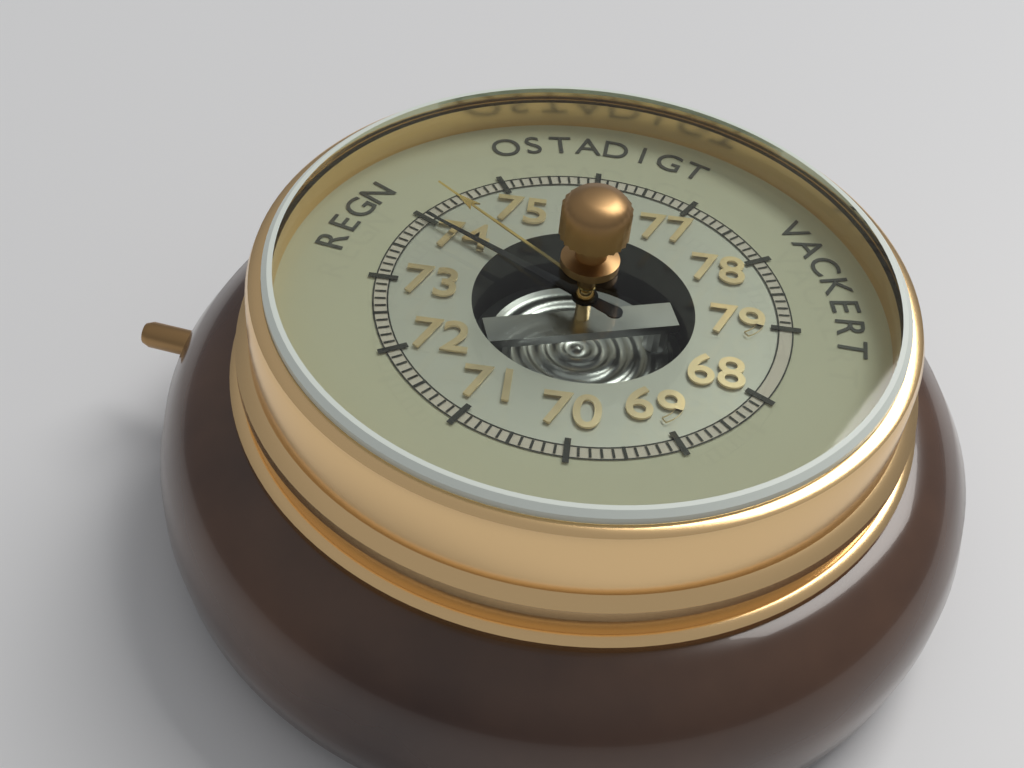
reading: 74.0 (no unit)
